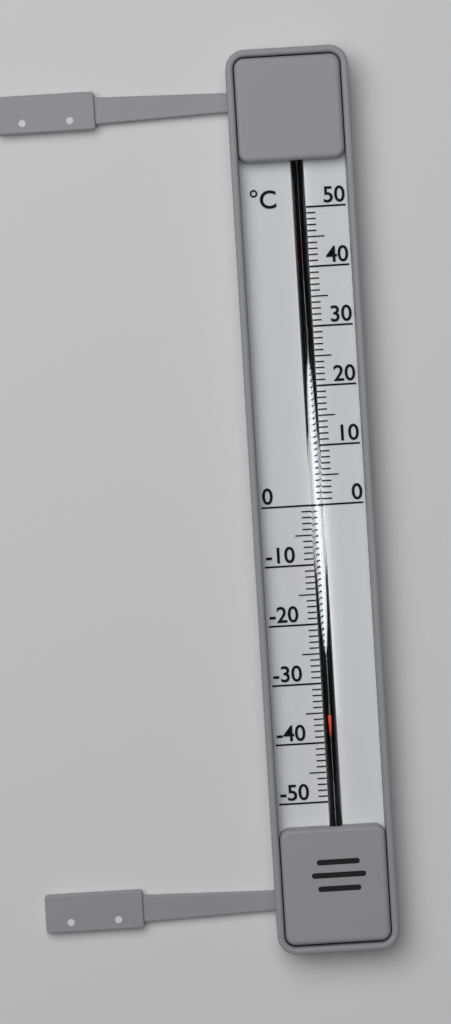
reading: -35 °C
